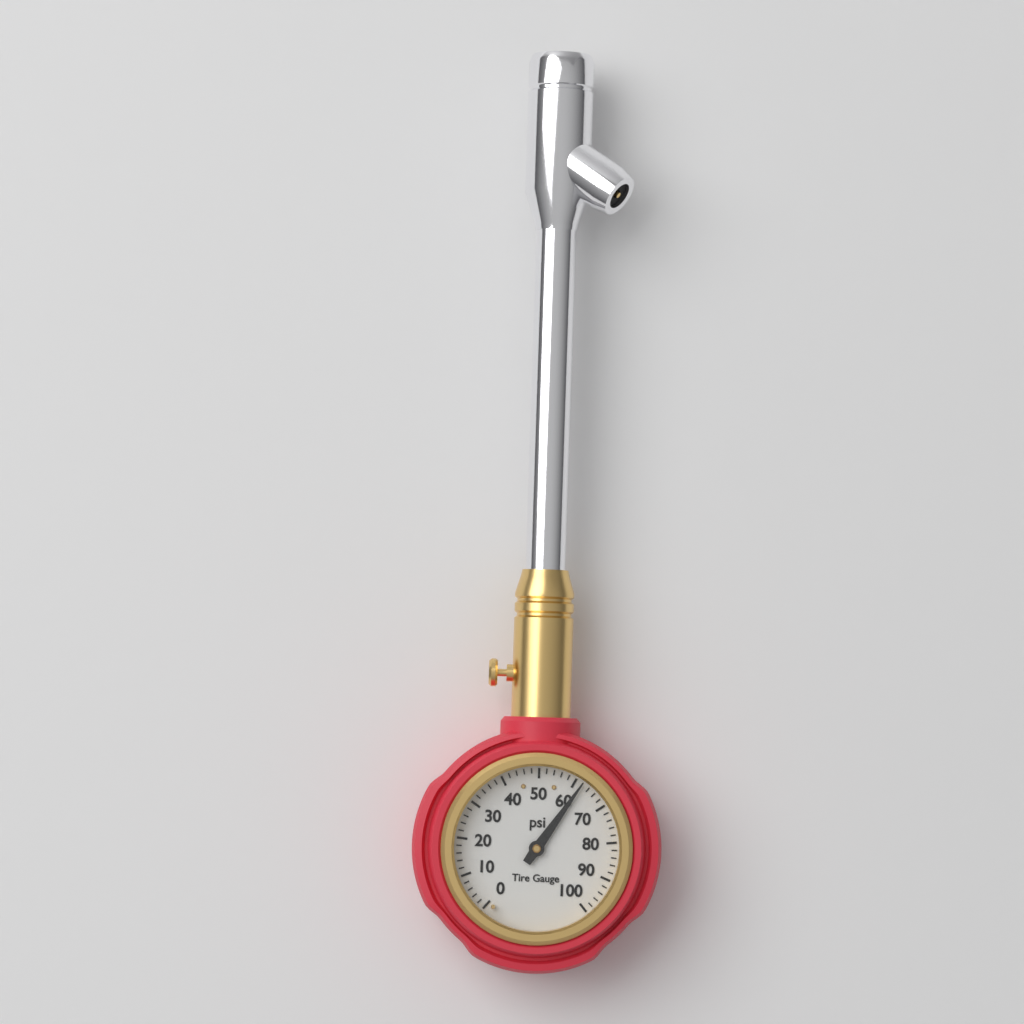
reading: 62 psi
